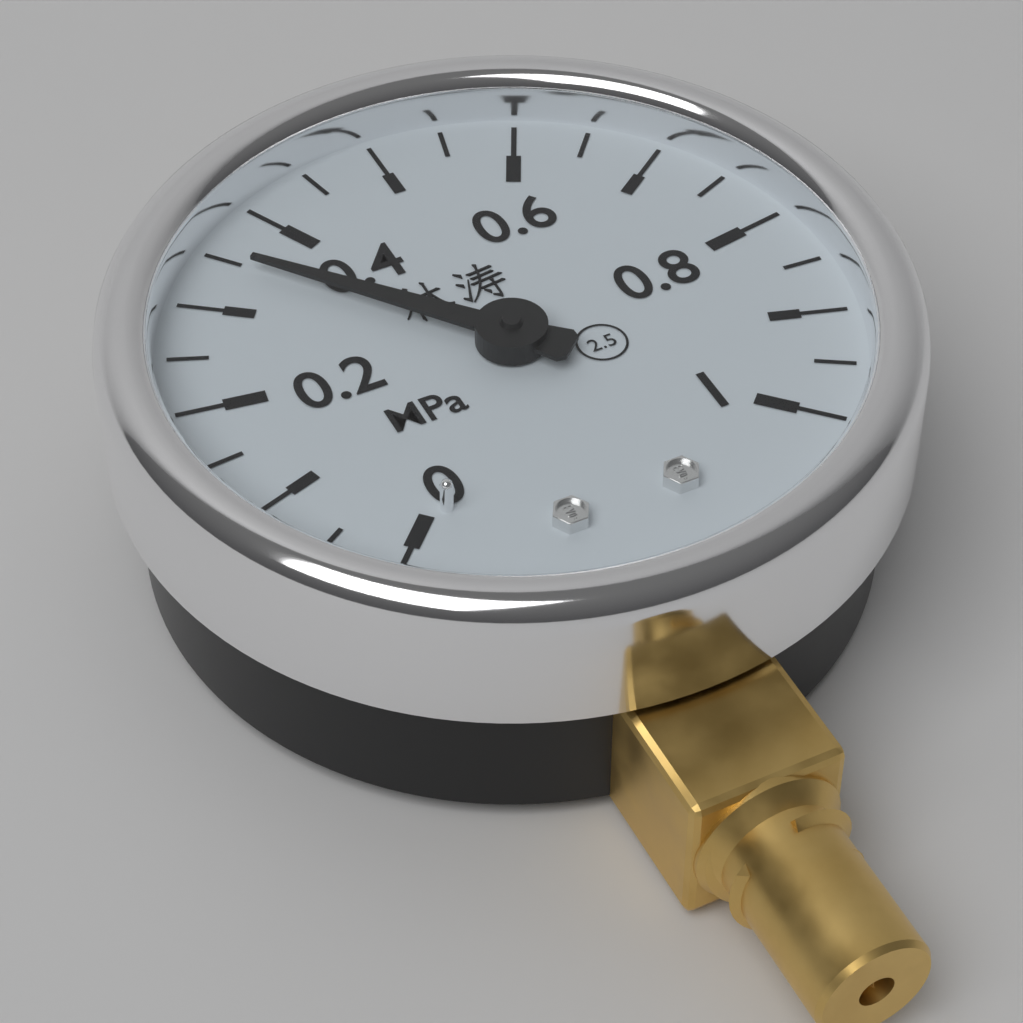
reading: 0.35 MPa
